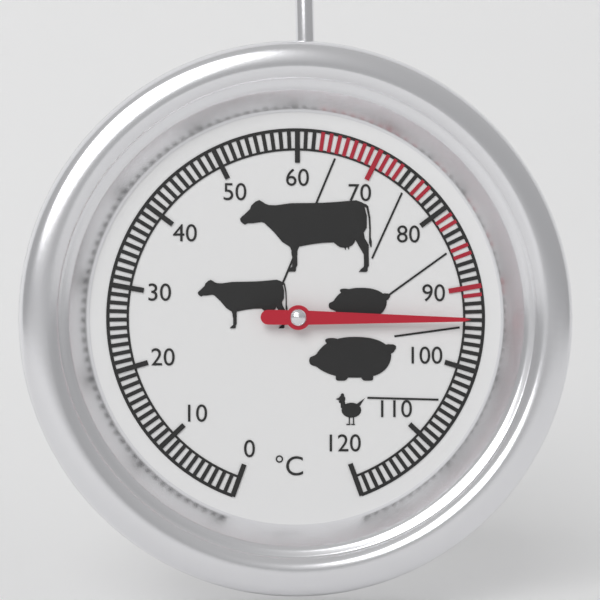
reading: 94 °C
